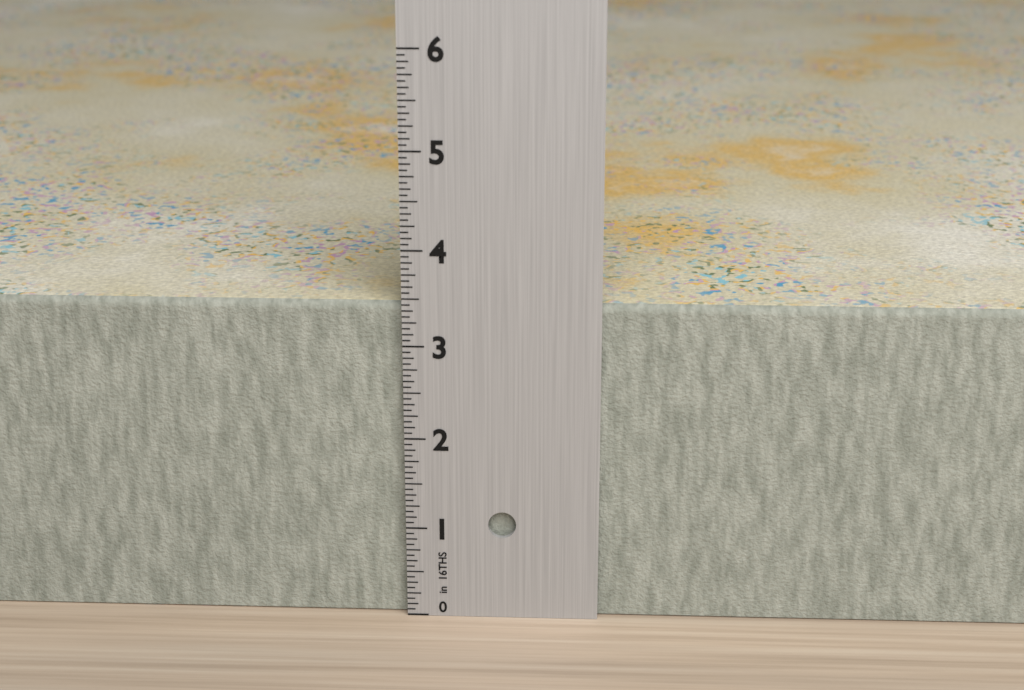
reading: 3.4375 in
